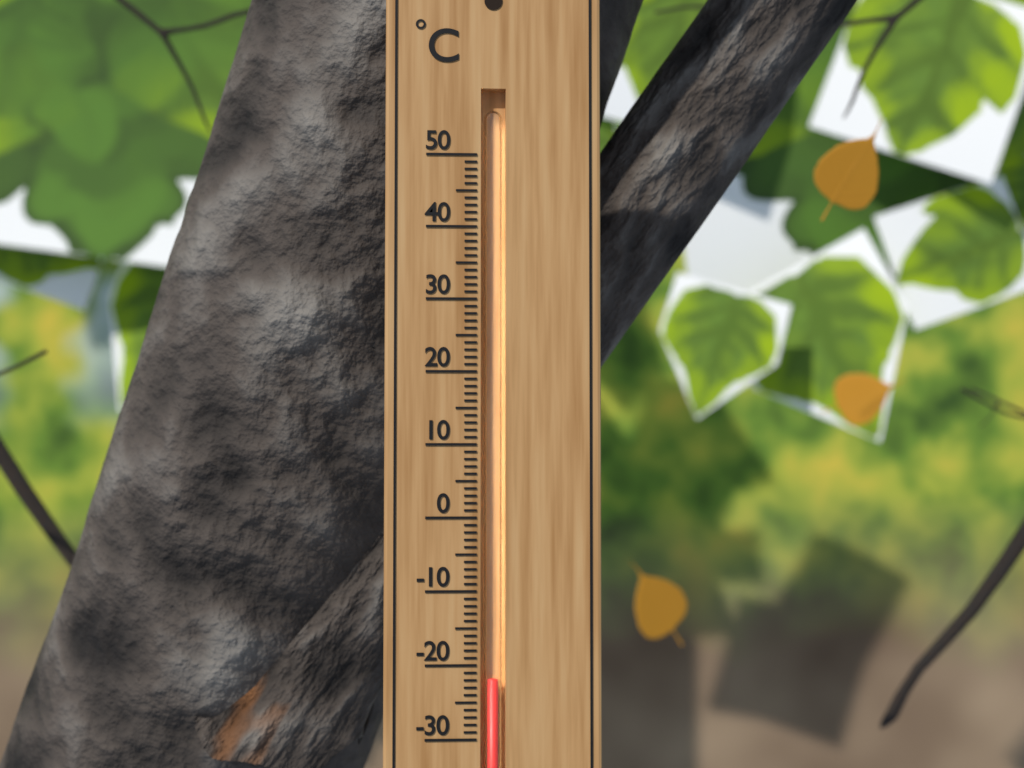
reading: -22 °C
